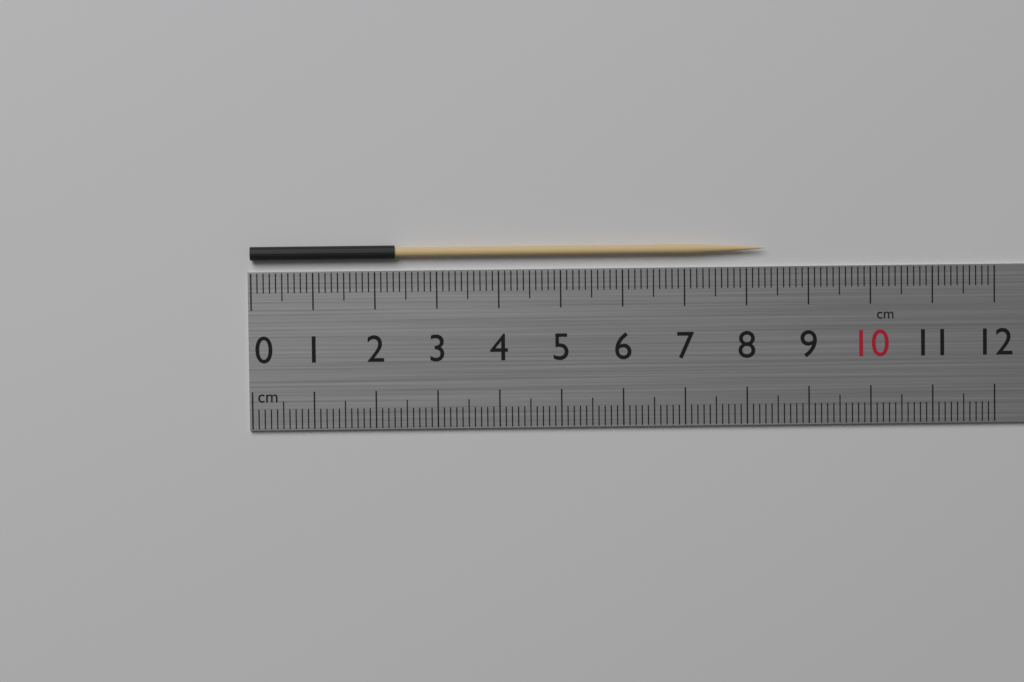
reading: 8.3 cm
